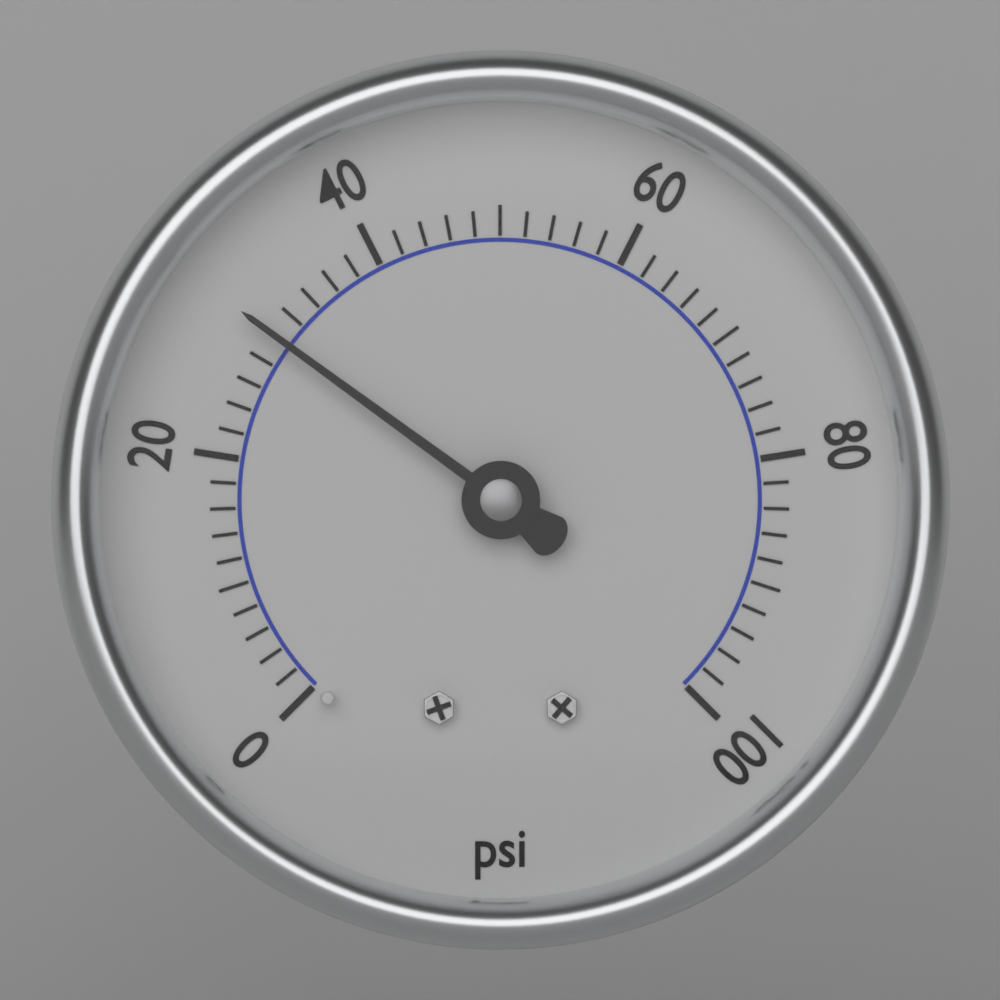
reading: 30 psi
